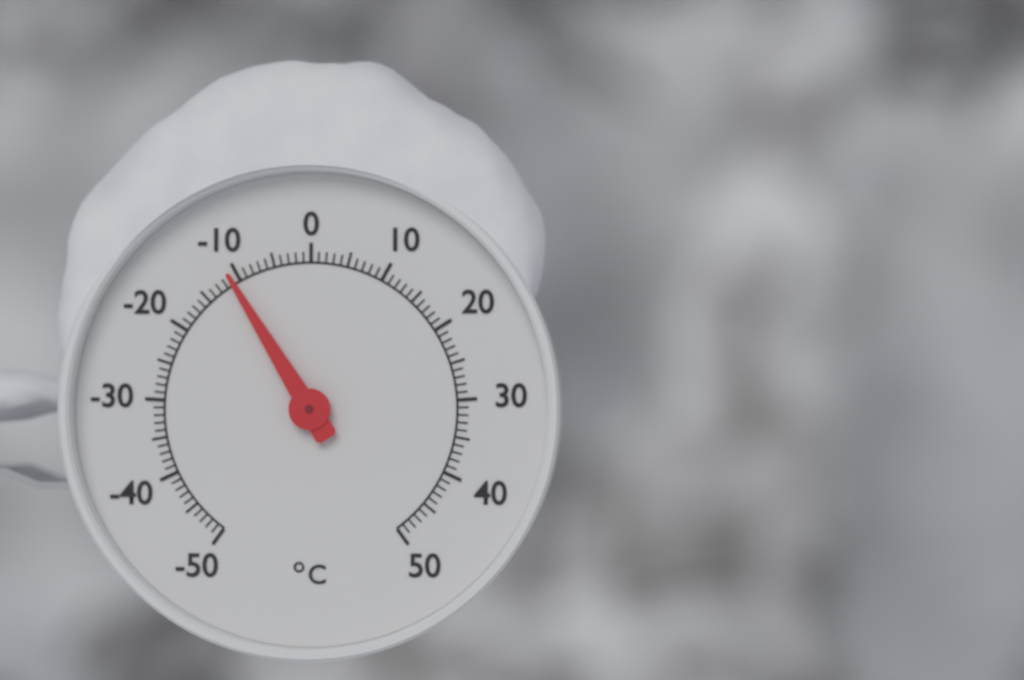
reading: -11 °C
